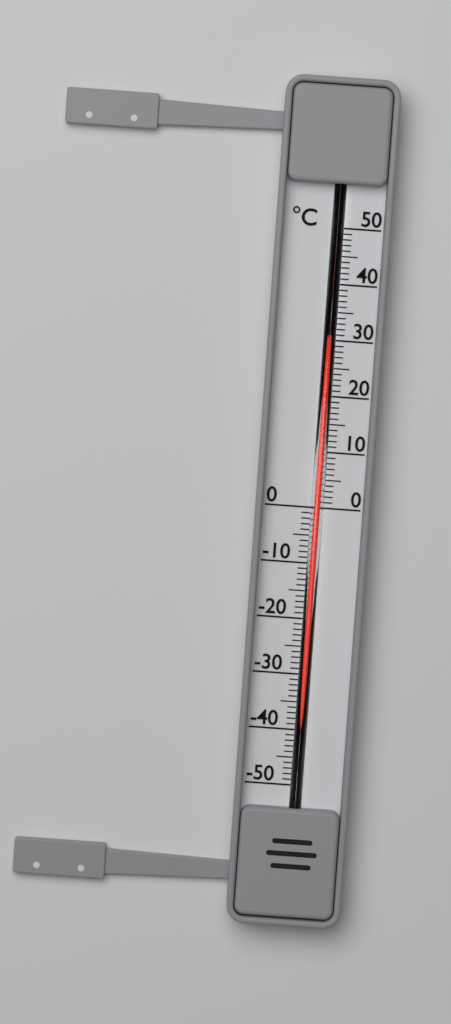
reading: 30 °C
